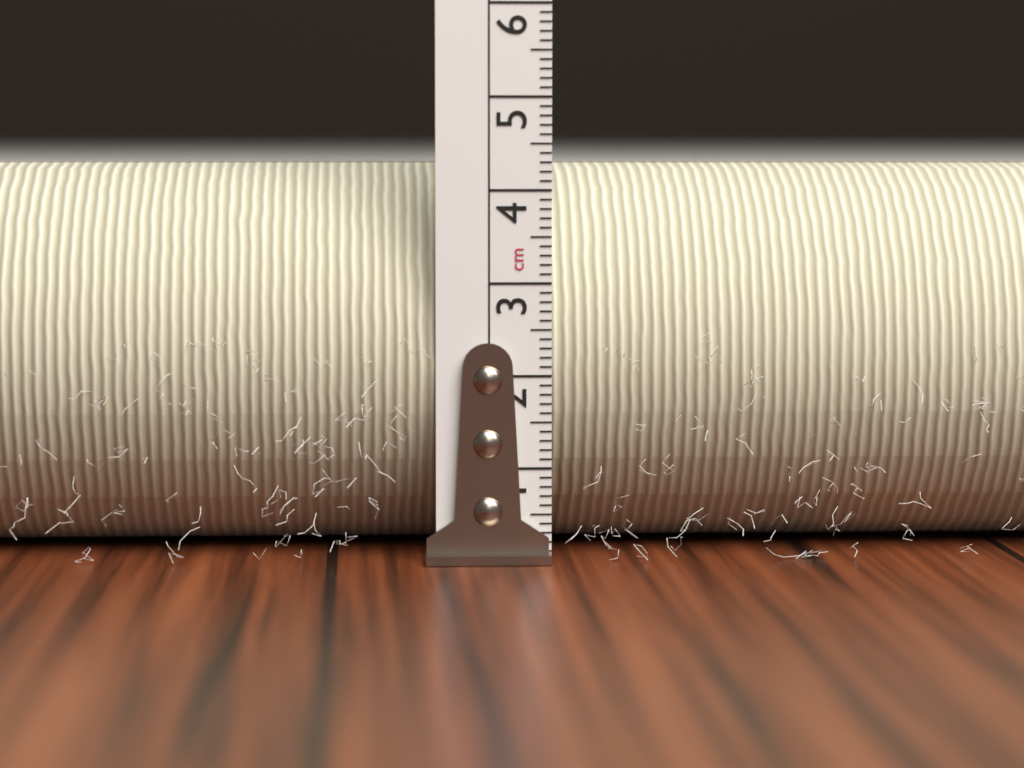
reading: 4.3 cm
